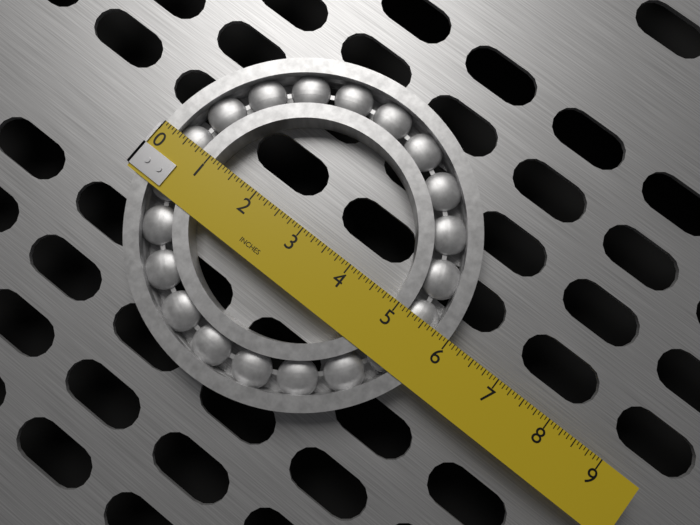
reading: 6.0000 in
